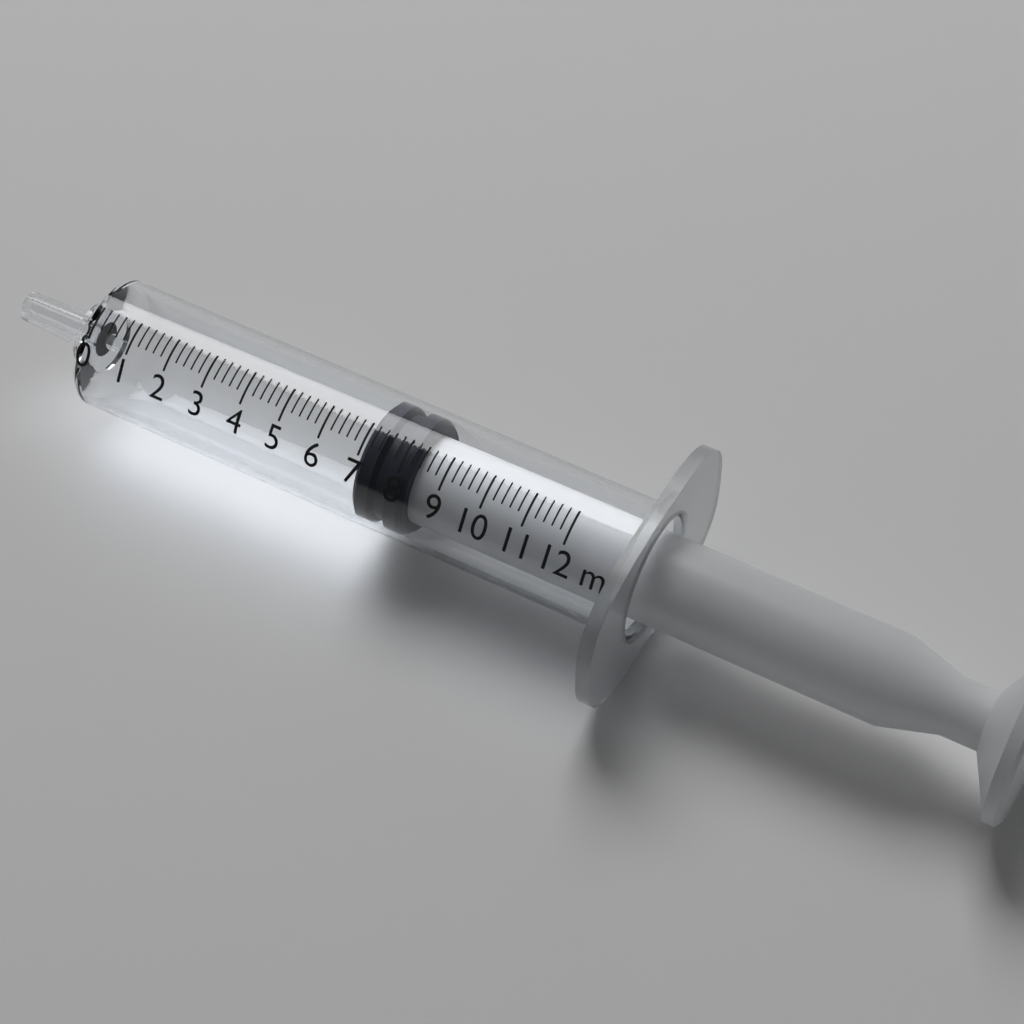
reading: 7.0 ml
